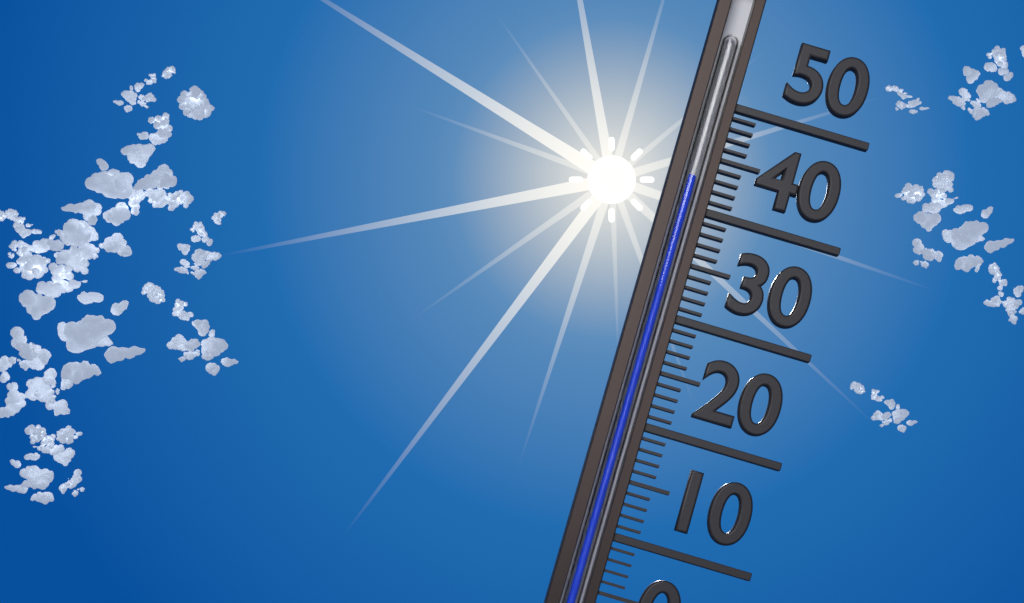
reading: 43 (no unit)
